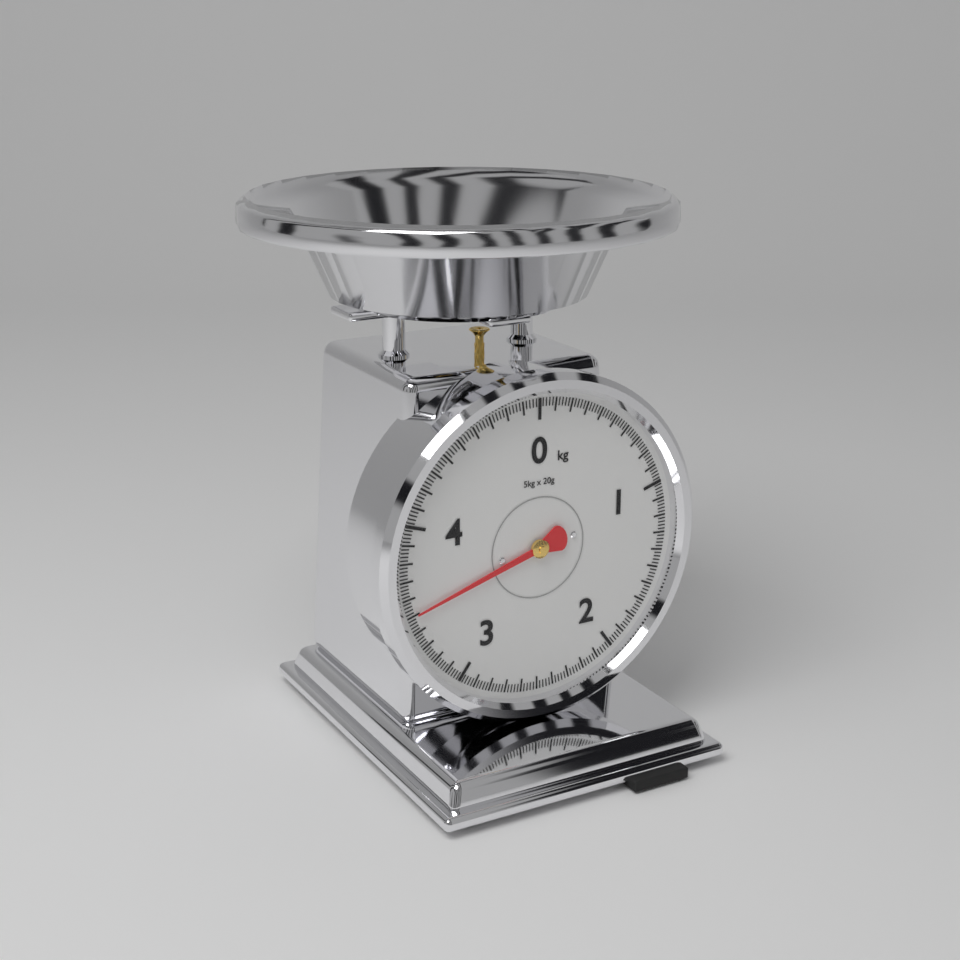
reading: 3.50 kg
